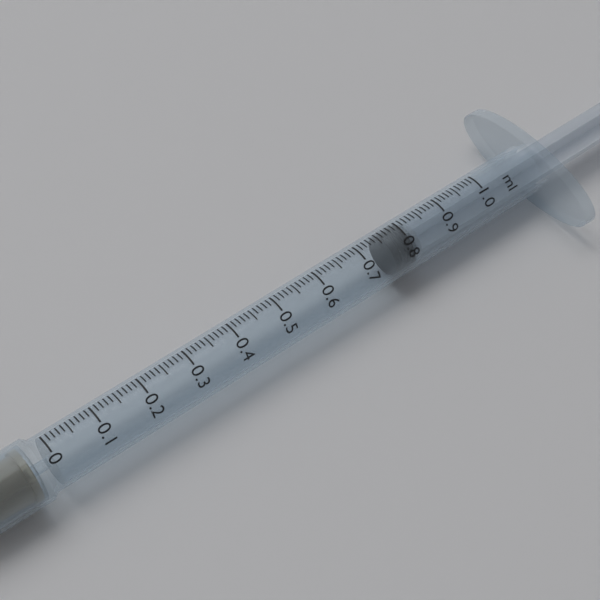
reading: 0.76 ml
